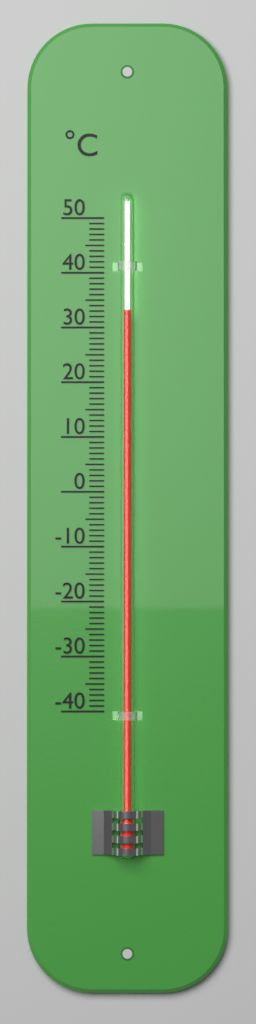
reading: 33 °C
